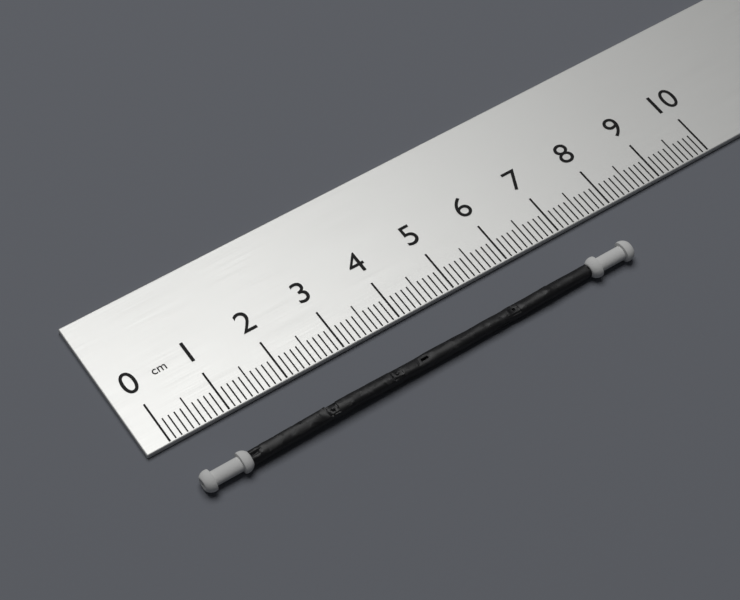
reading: 7.7 cm
